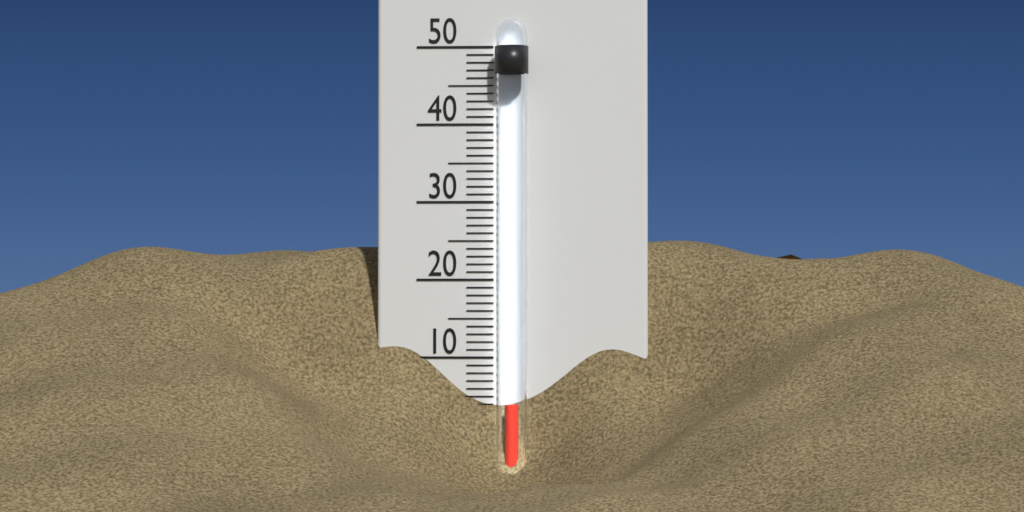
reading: 4 °C
